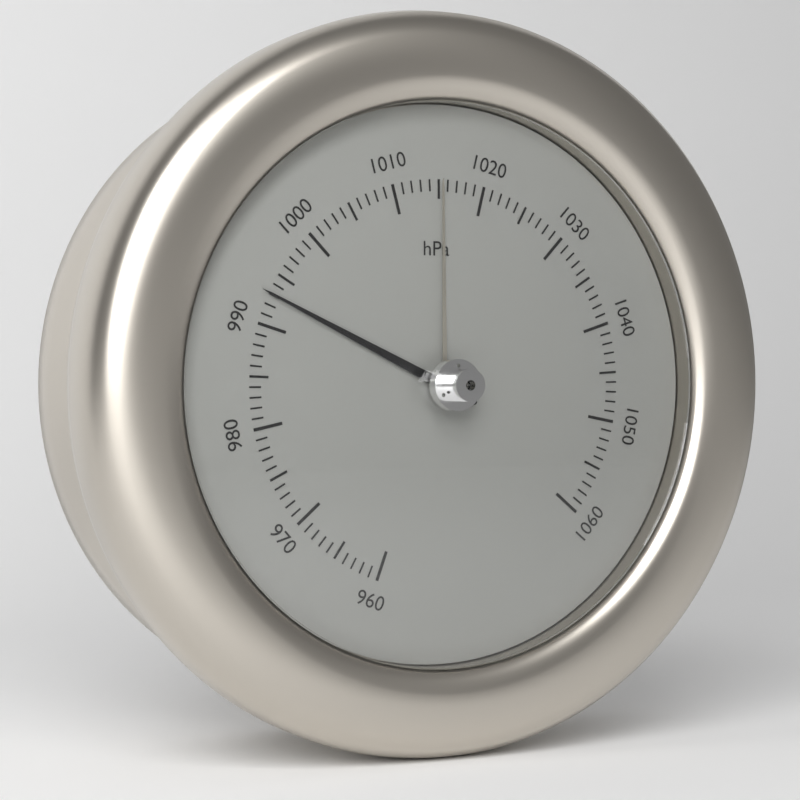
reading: 993 hPa
